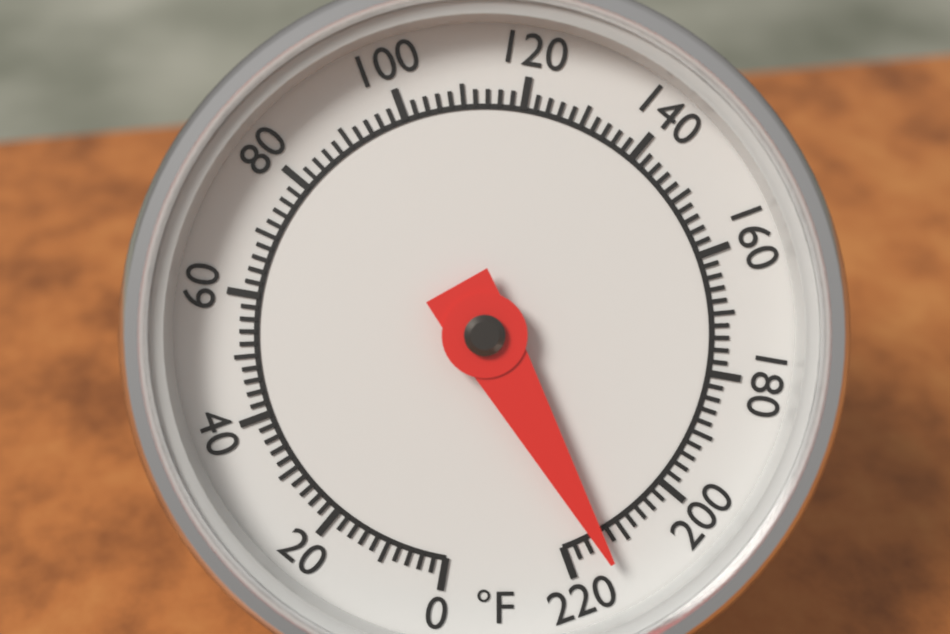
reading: 214 °F
